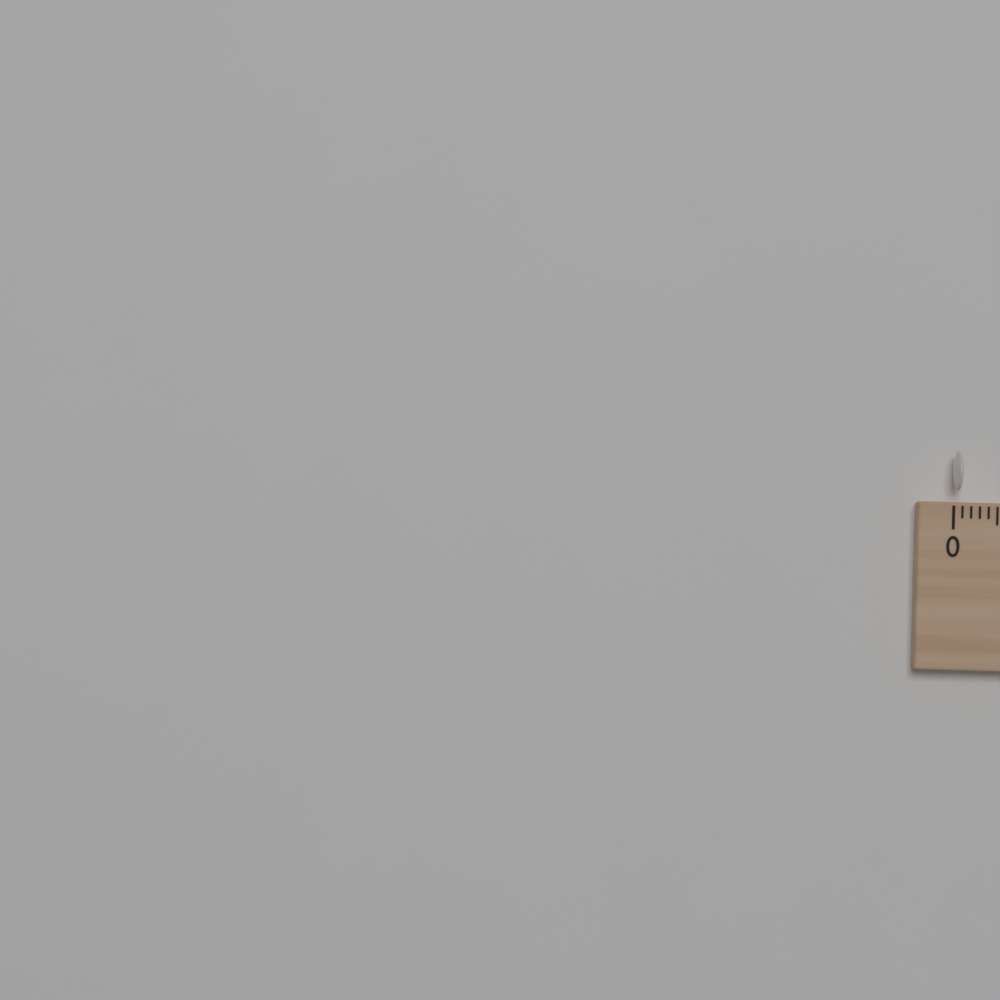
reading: 0.1 cm
